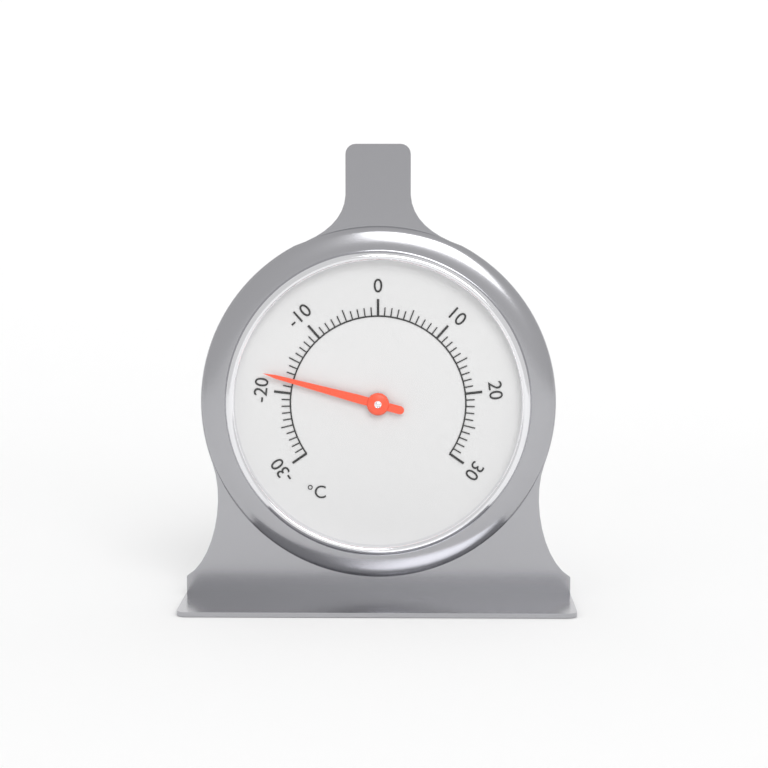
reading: -18 °C
